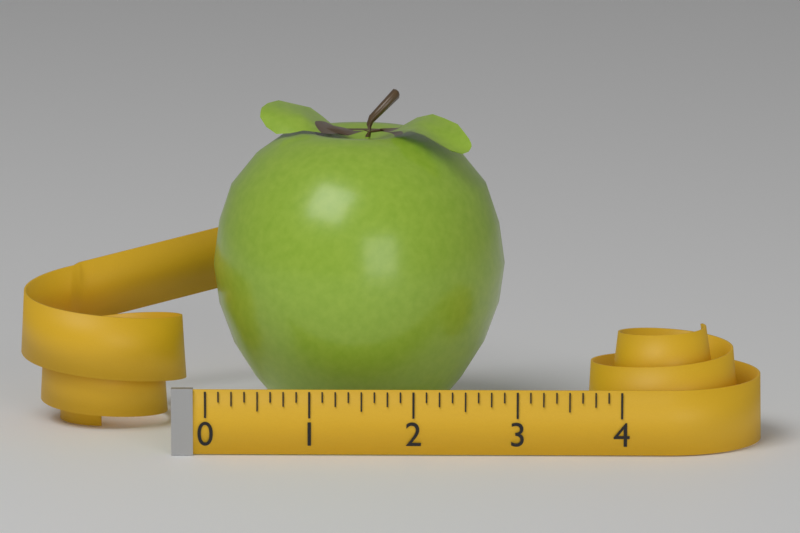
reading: 2.875 (no unit)
